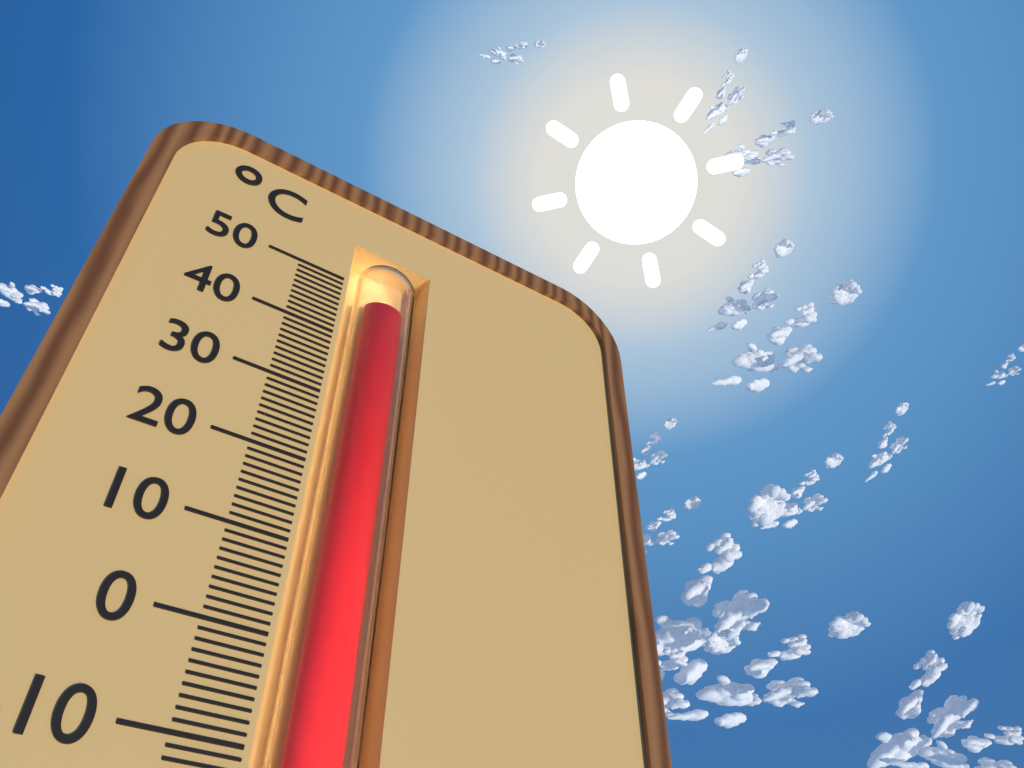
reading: 48 °C
